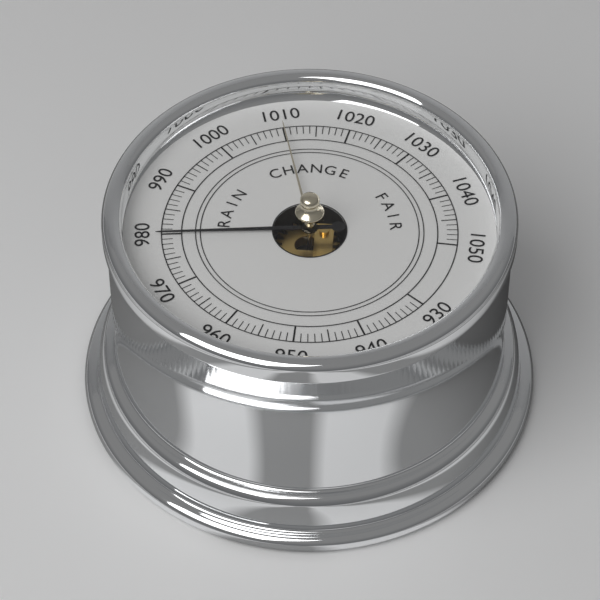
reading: 980 (no unit)
